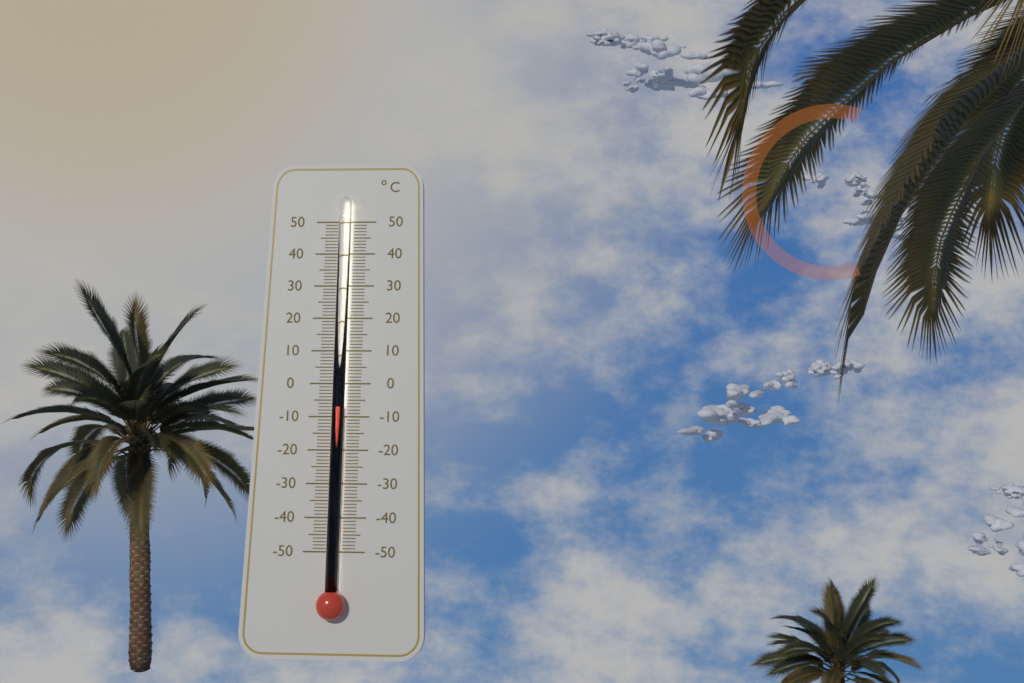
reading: -7 °C
